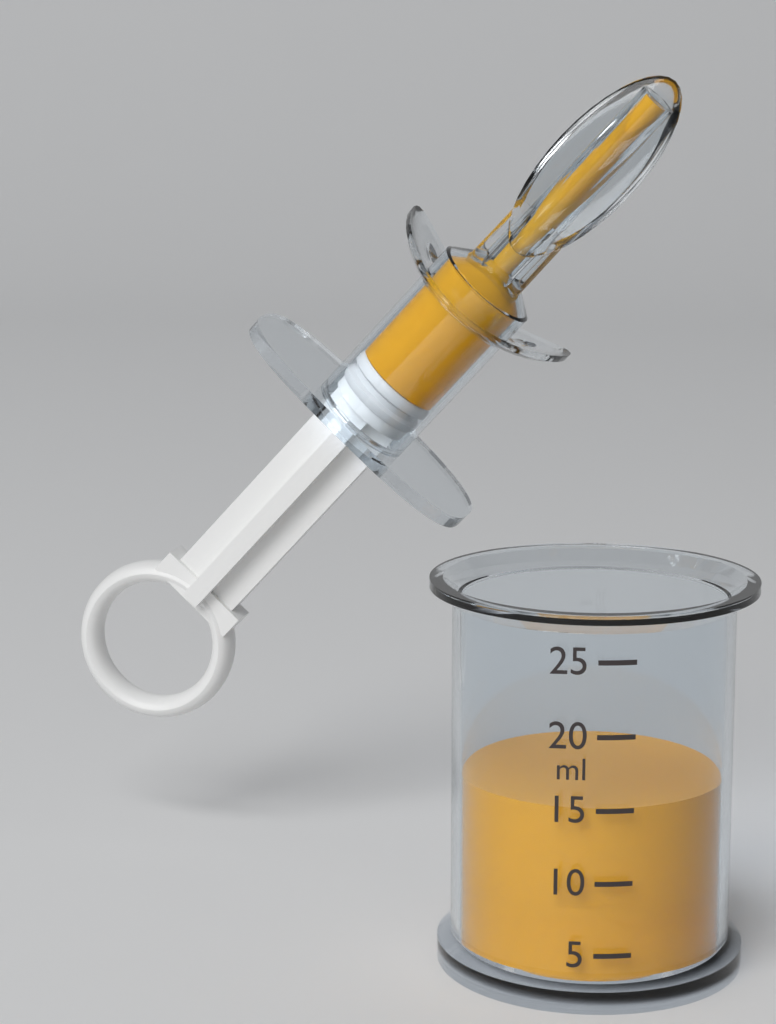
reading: 15 ml
